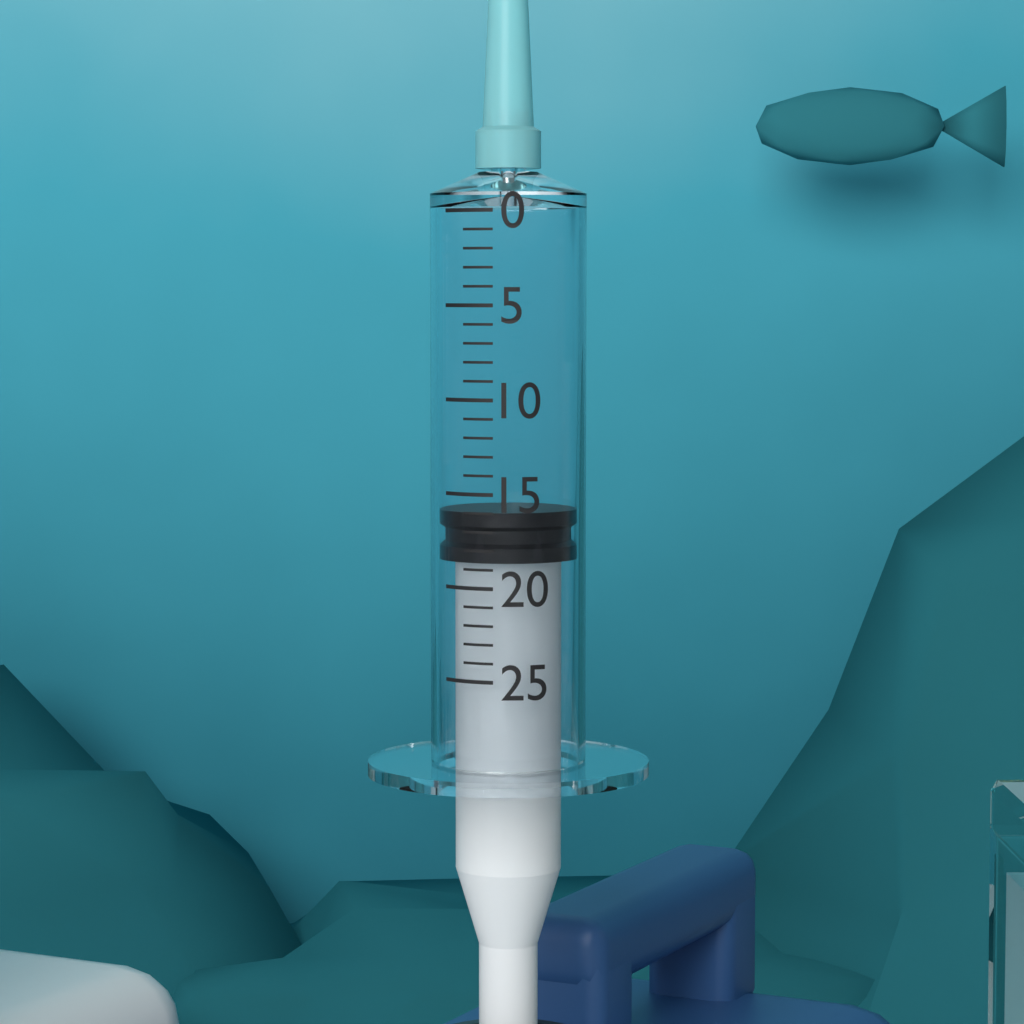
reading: 16 (no unit)
